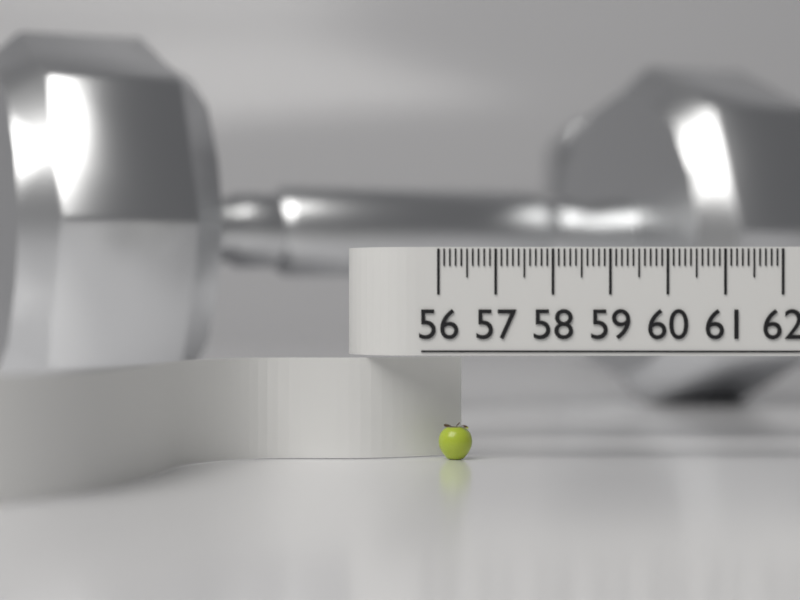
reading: 56.6 (no unit)
